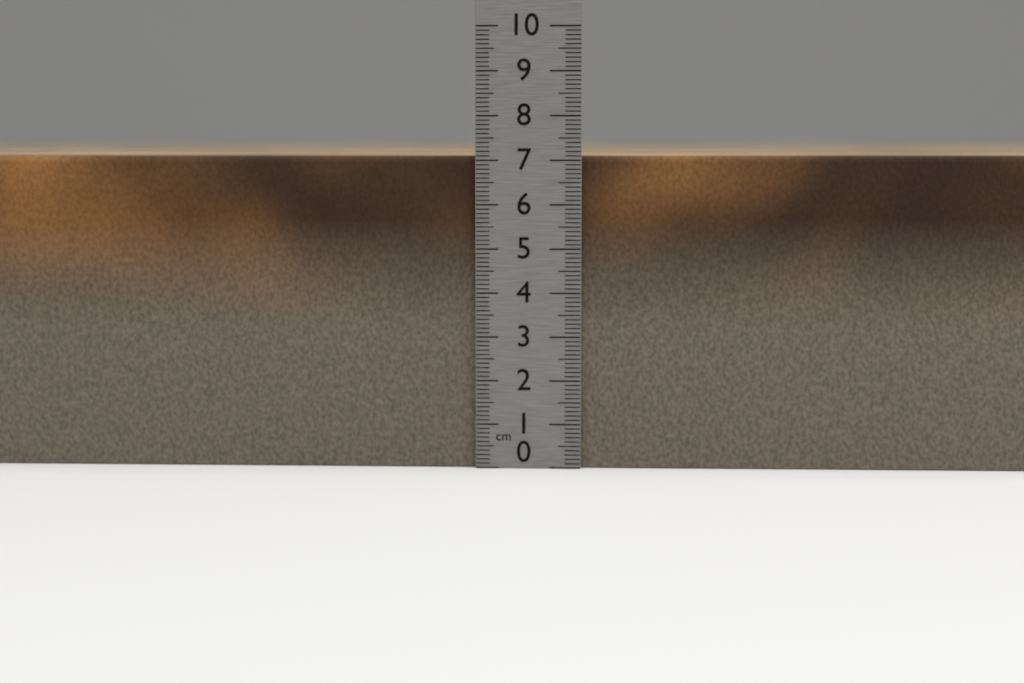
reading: 7.1 cm
